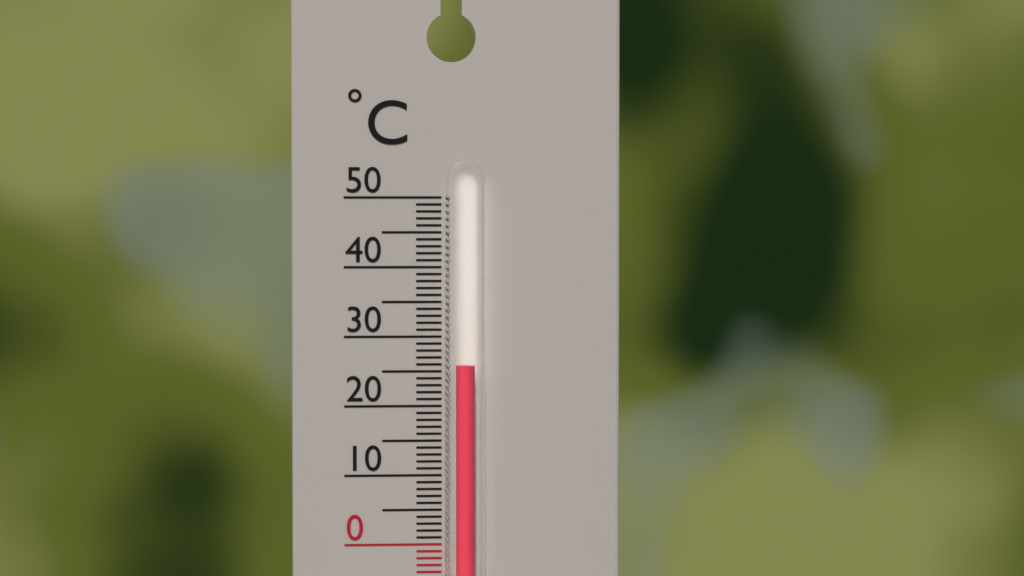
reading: 26 °C
